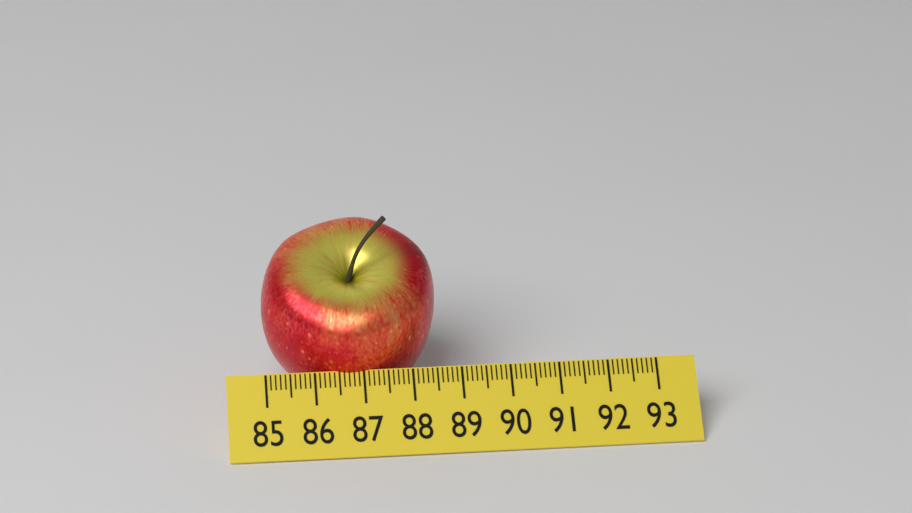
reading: 88.6 (no unit)
